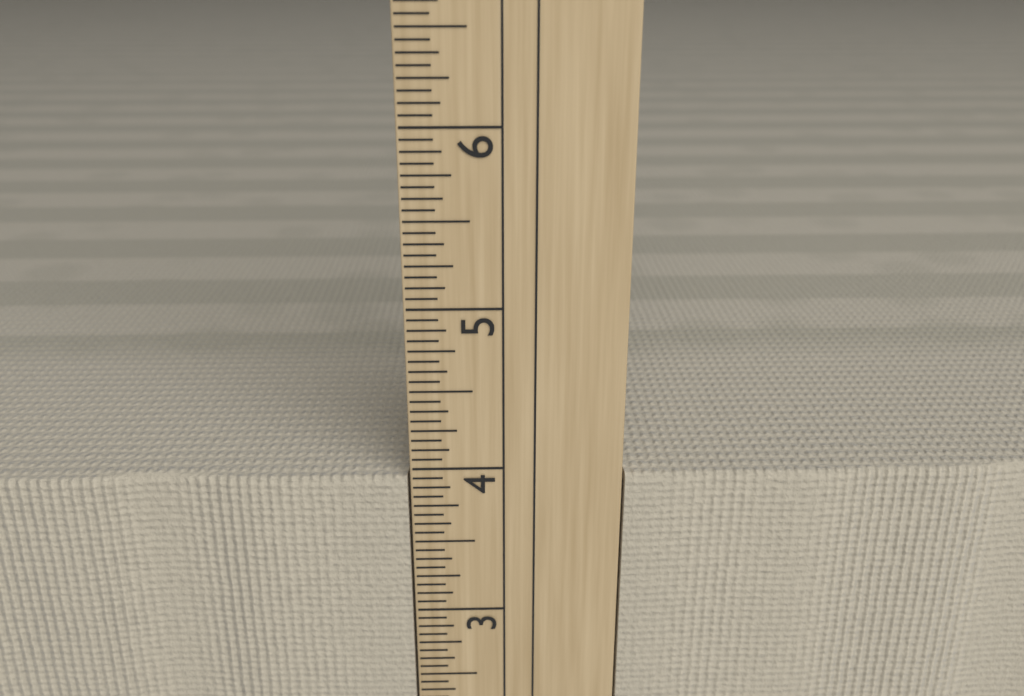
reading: 3.9375 in
